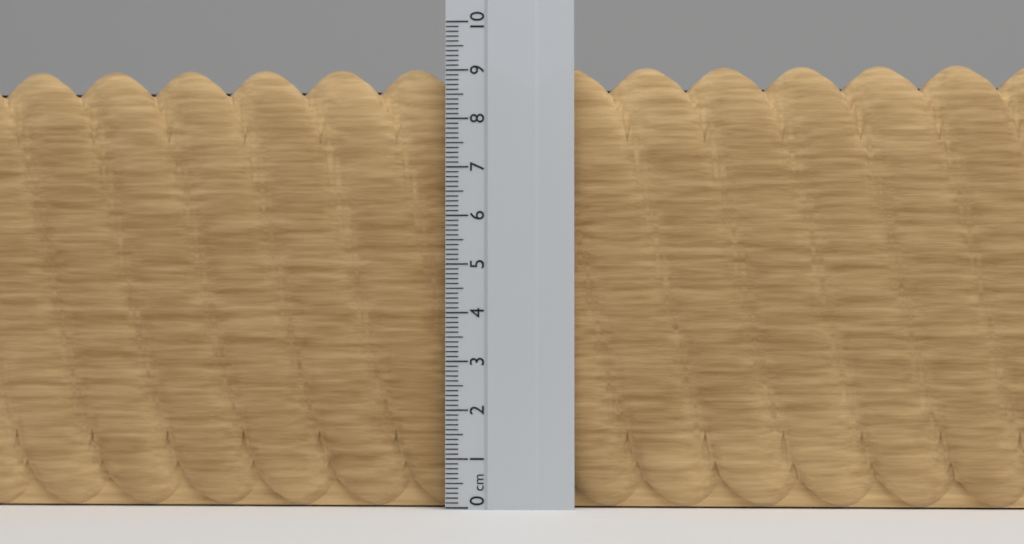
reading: 9.1 cm
